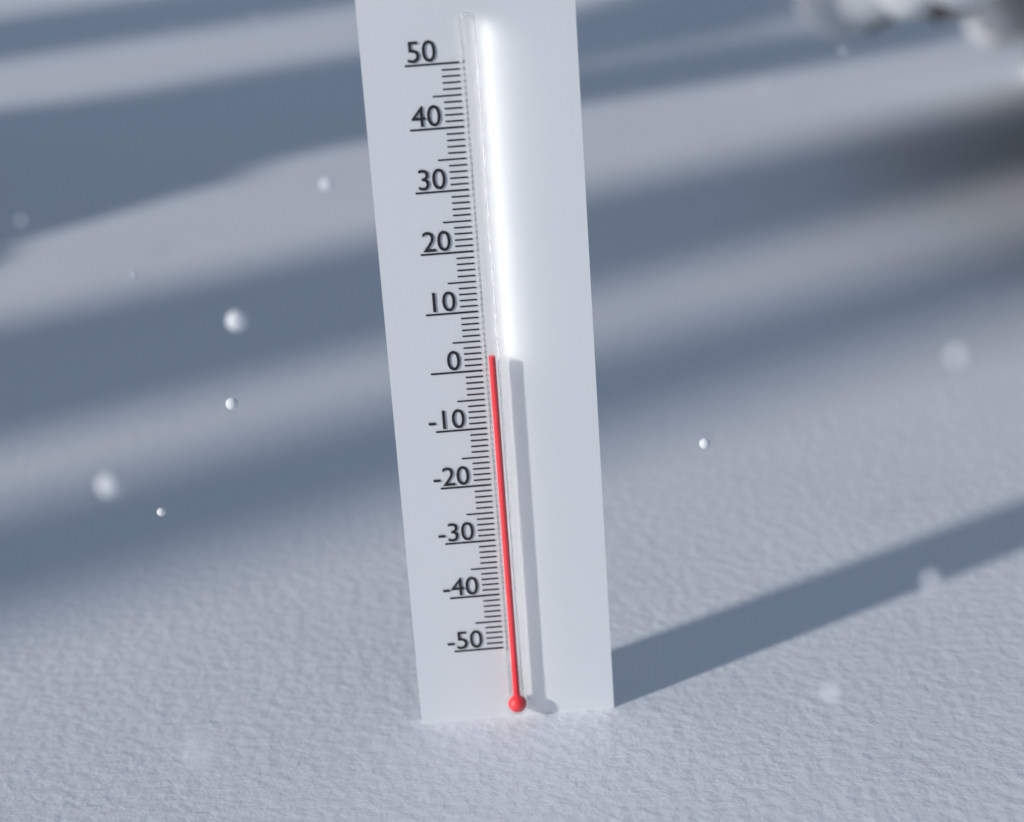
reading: 3 (no unit)
